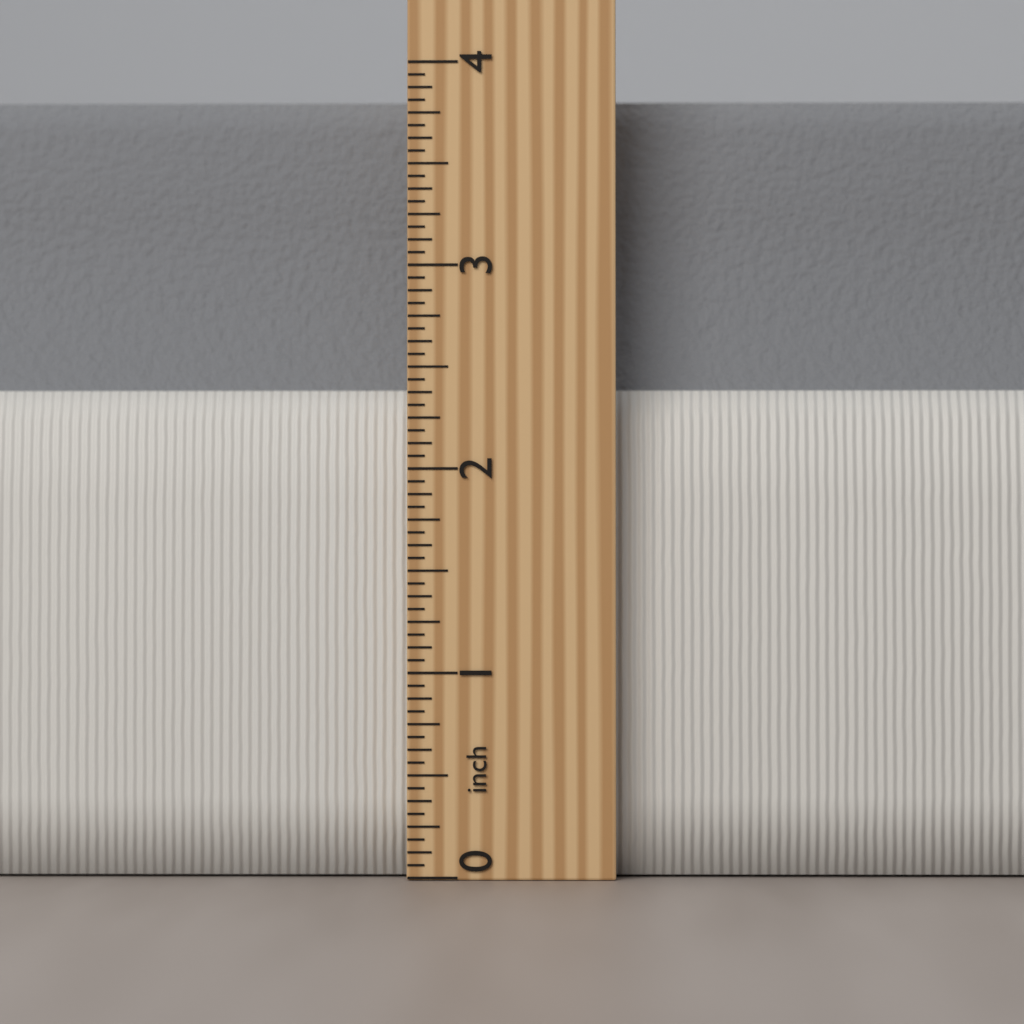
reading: 3.8750 inch
